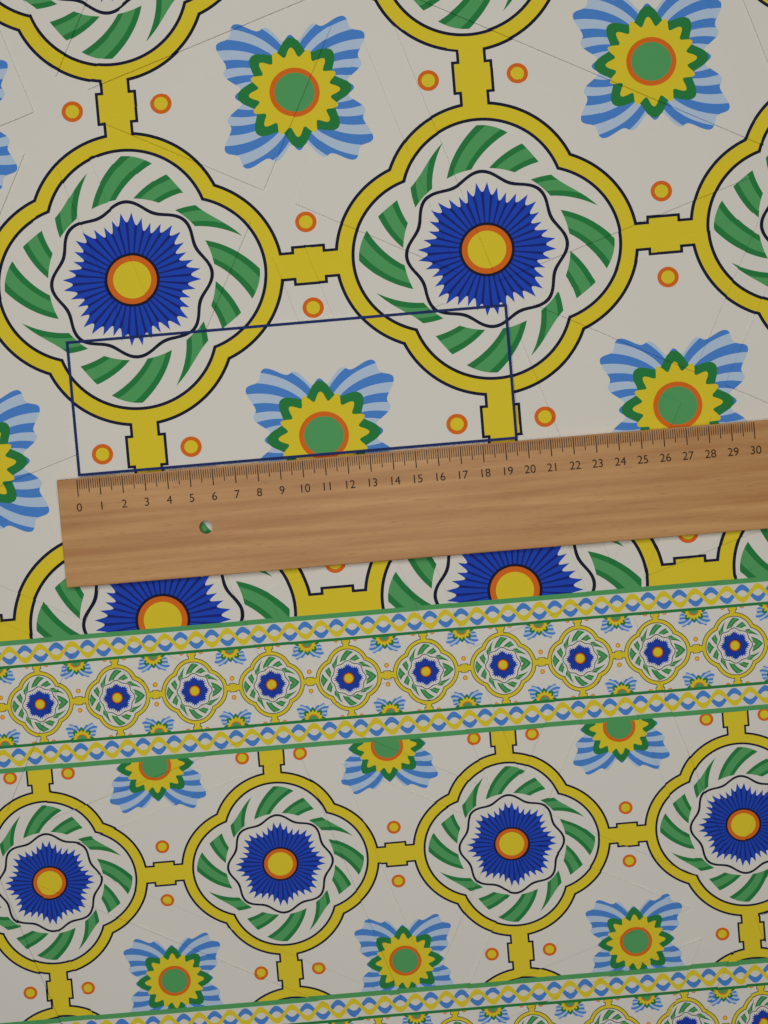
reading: 19.6 (no unit)
